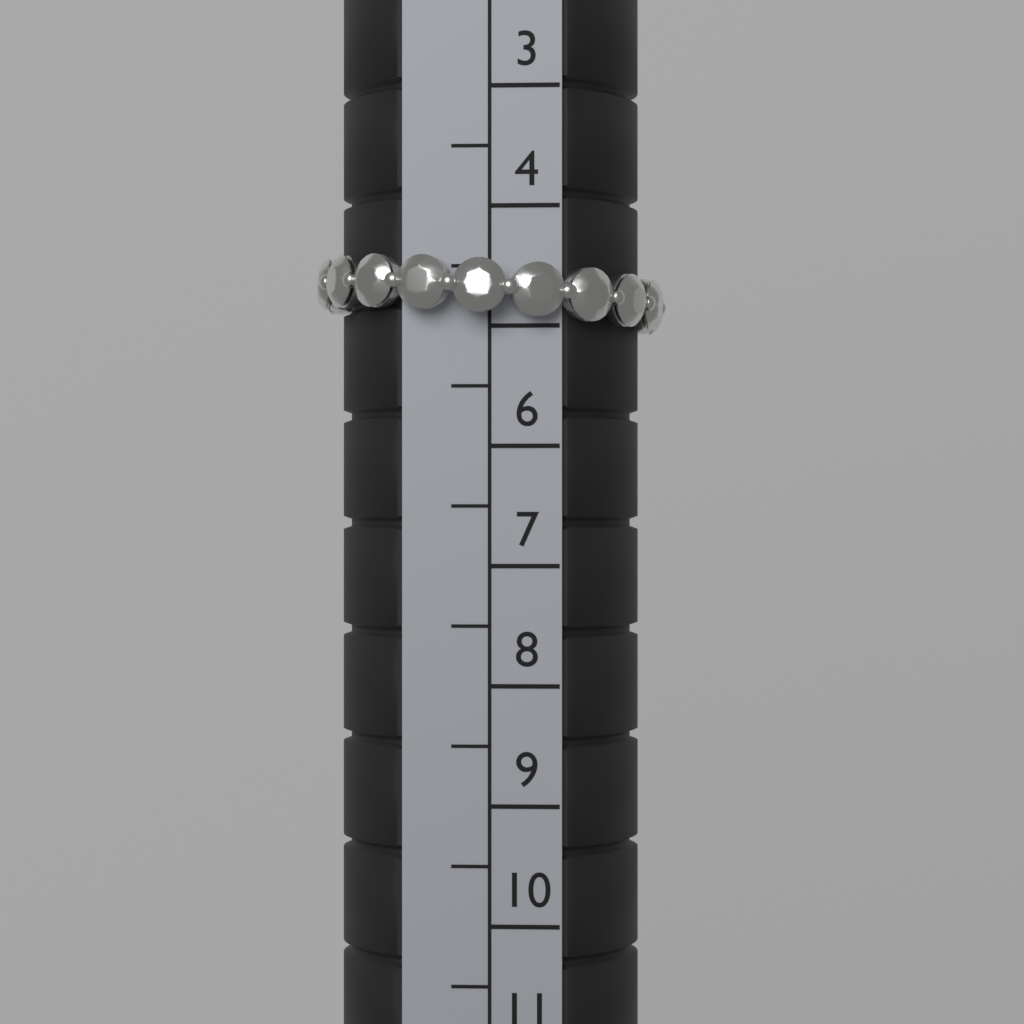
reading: 5.0 (no unit)
